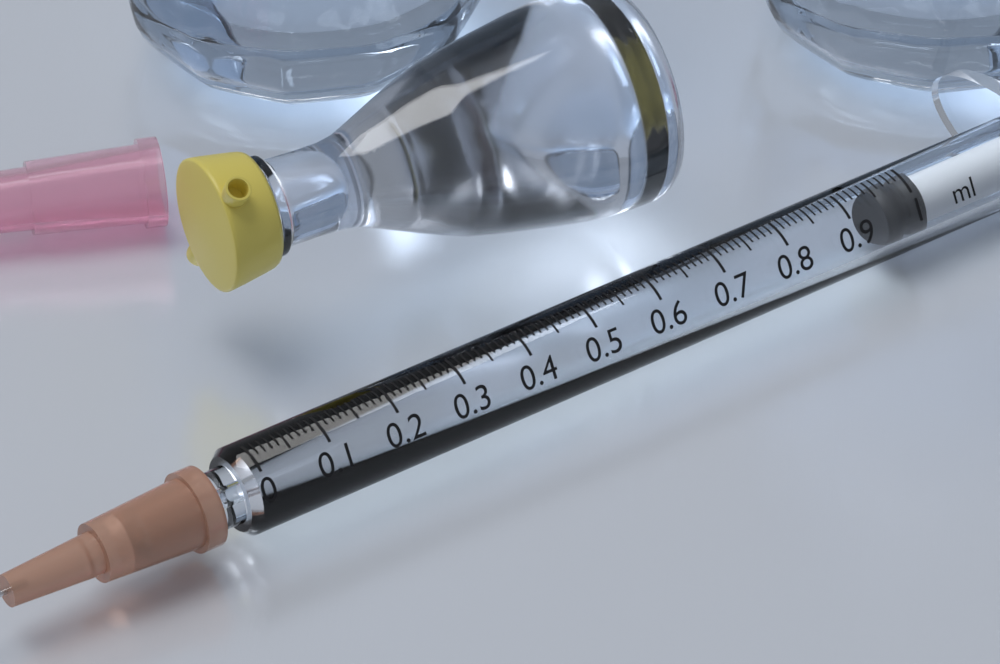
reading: 0.96 ml
